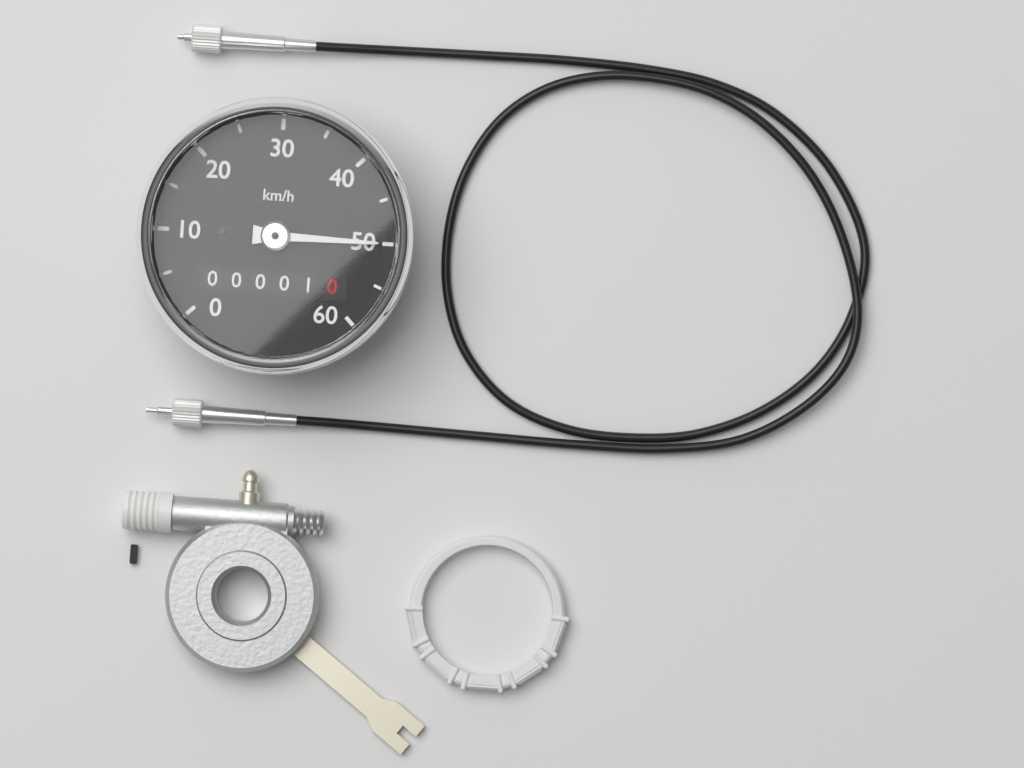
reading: 50 km/h
